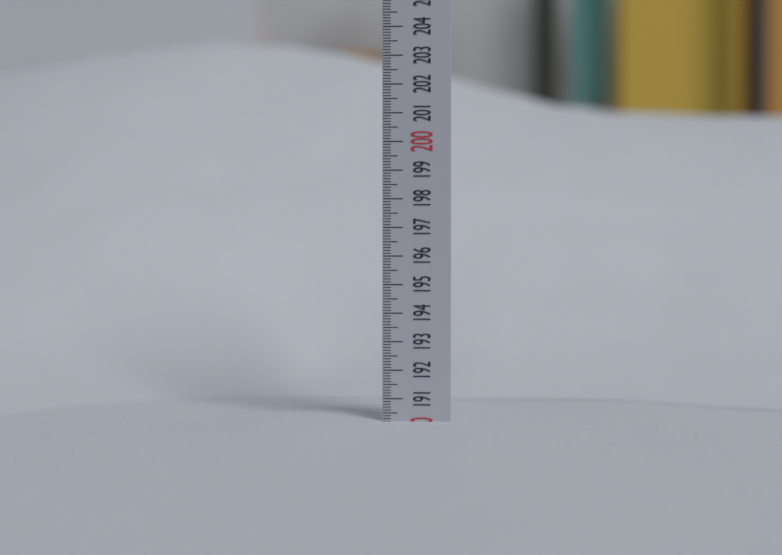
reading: 190.2 (no unit)
